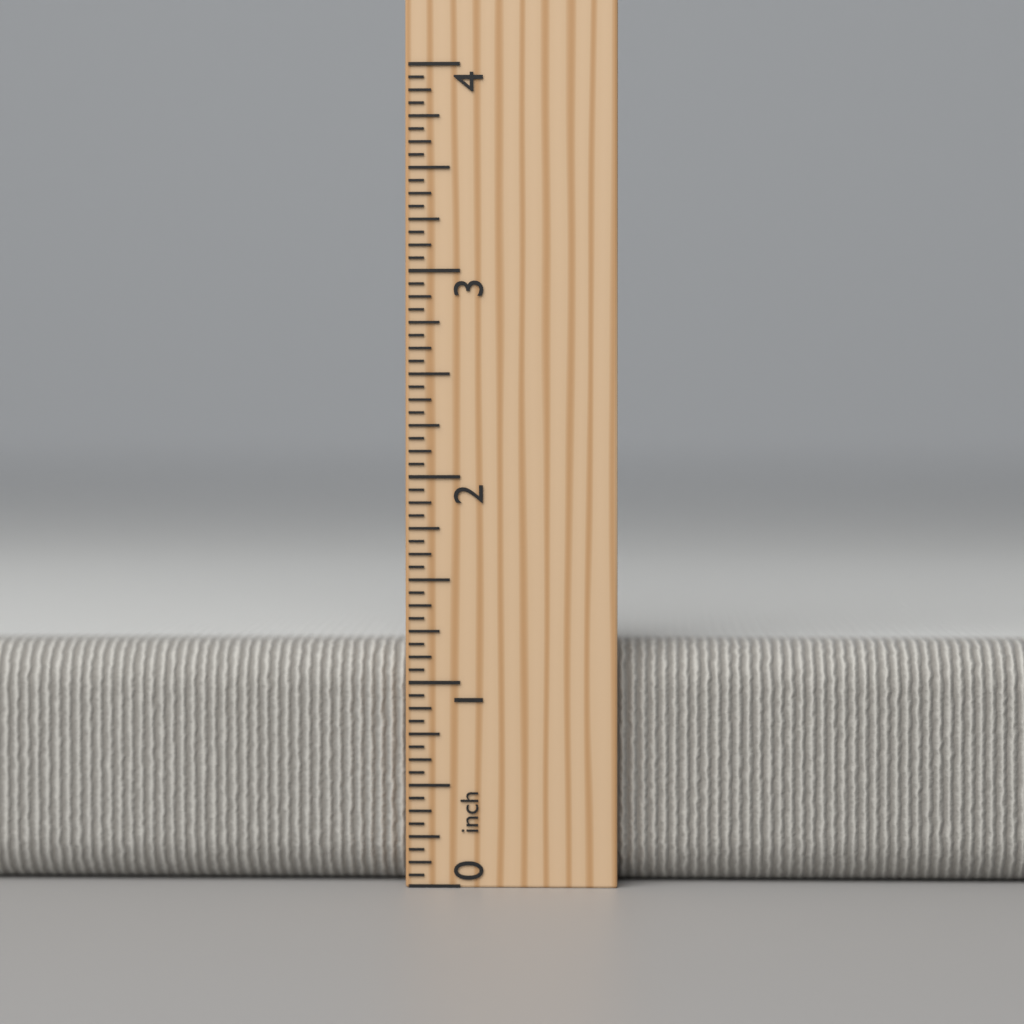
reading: 1.1875 inch
